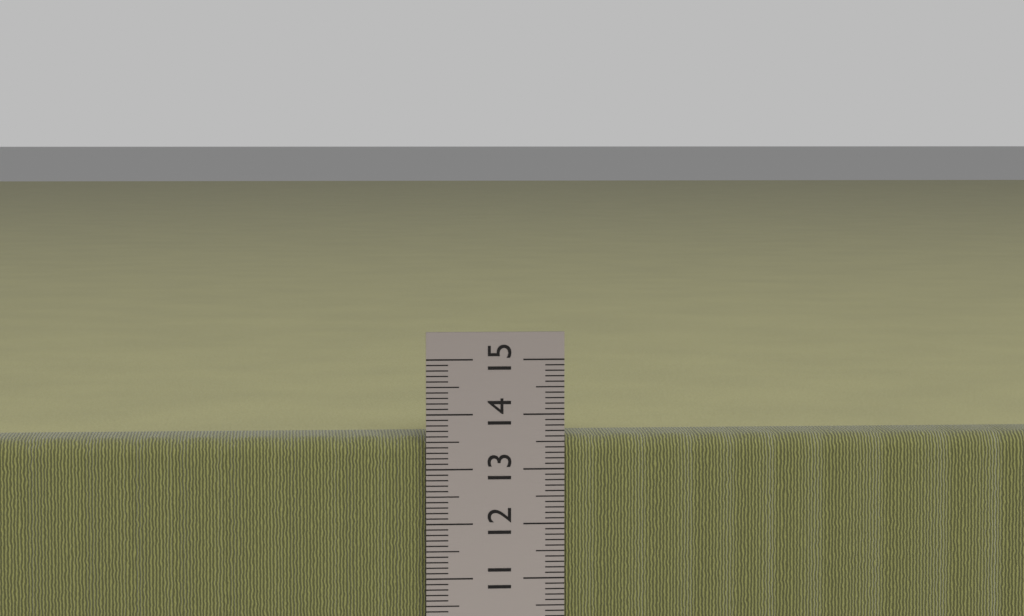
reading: 13.6 cm
